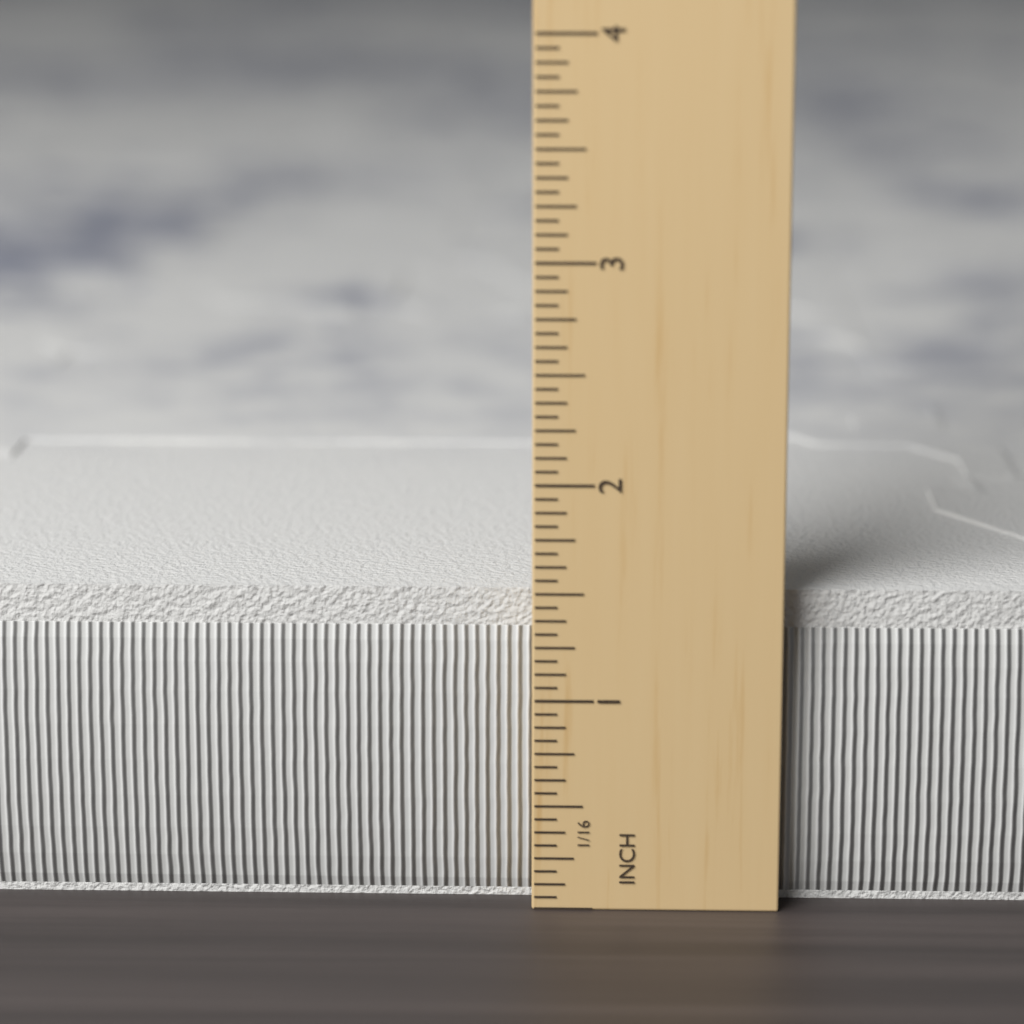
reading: 1.5000 in
